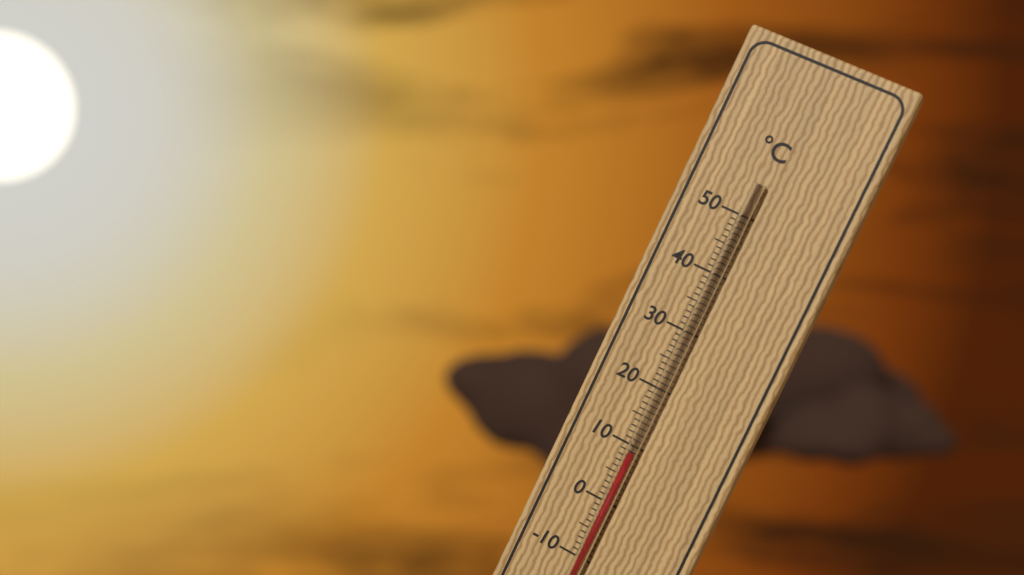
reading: 9 °C
